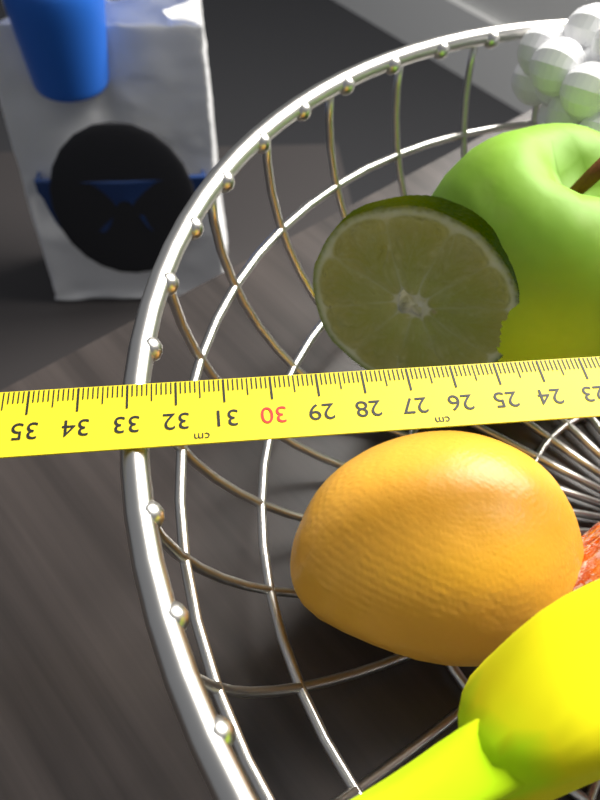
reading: 33.2 cm
